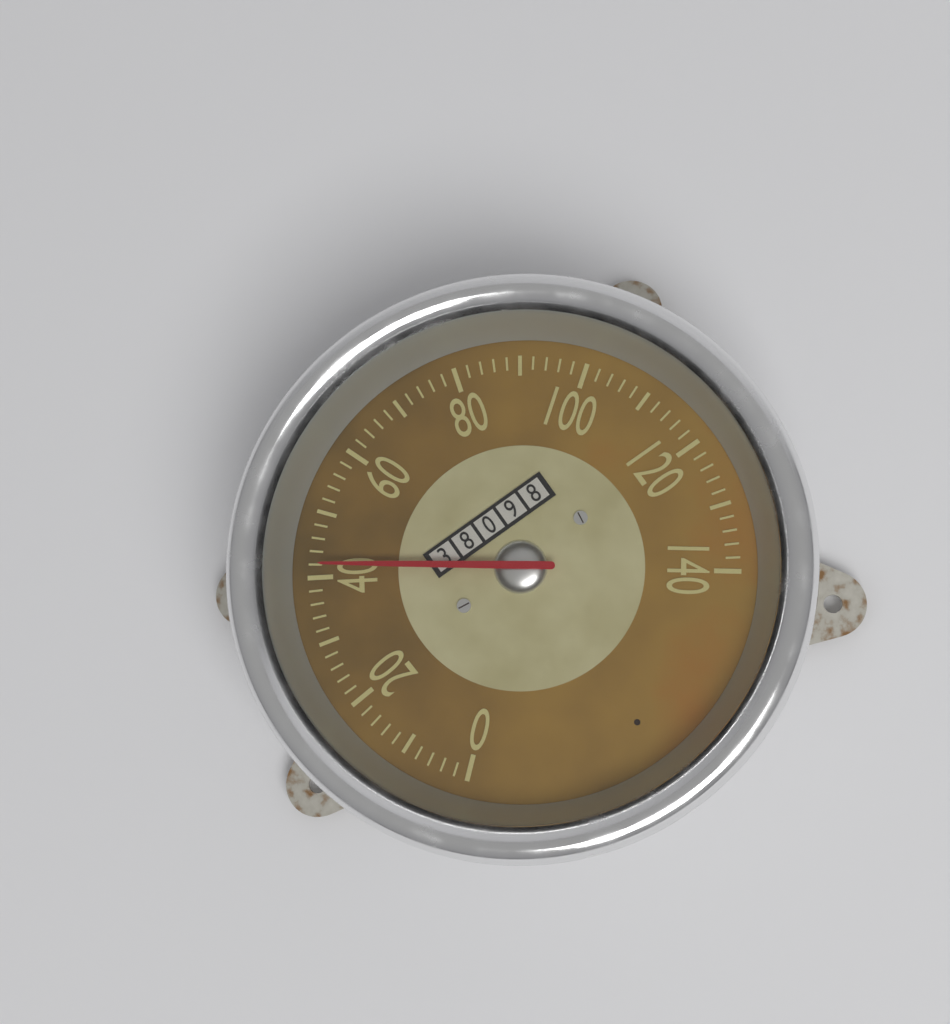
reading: 42 (no unit)
